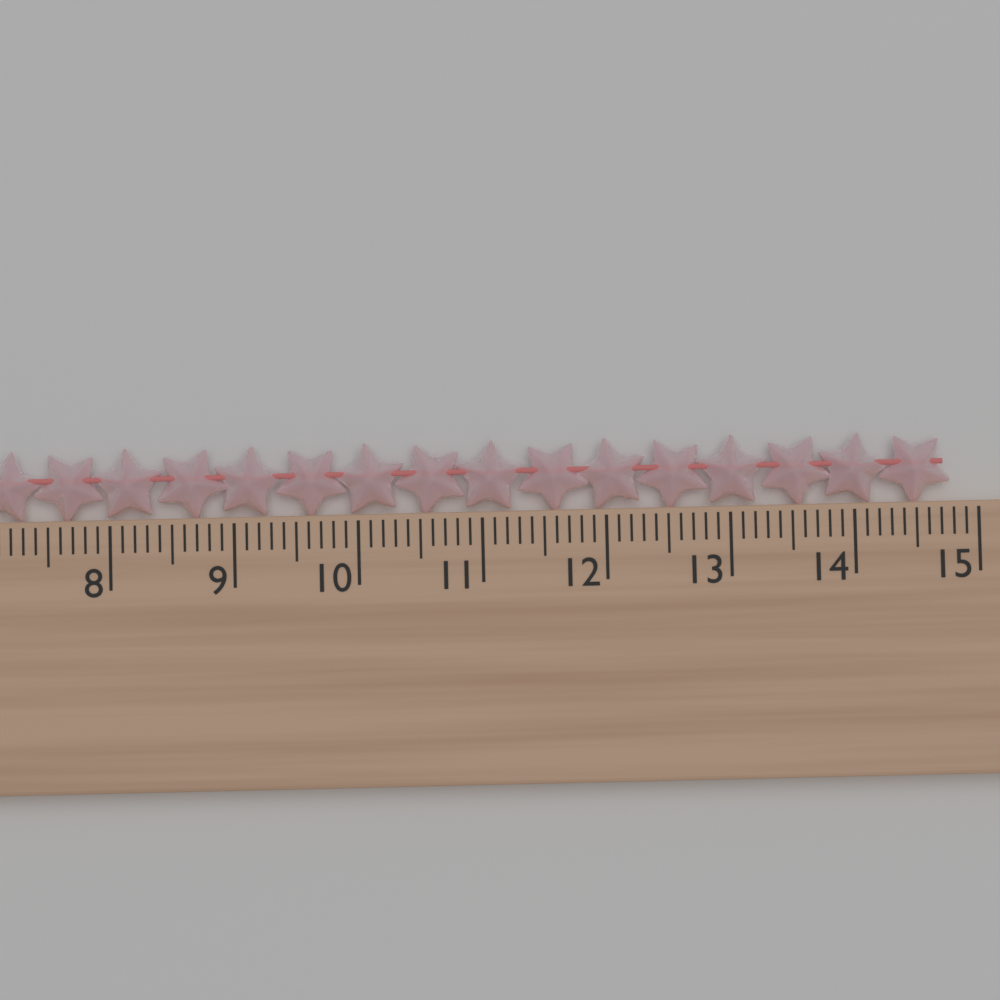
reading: 14.8 cm
